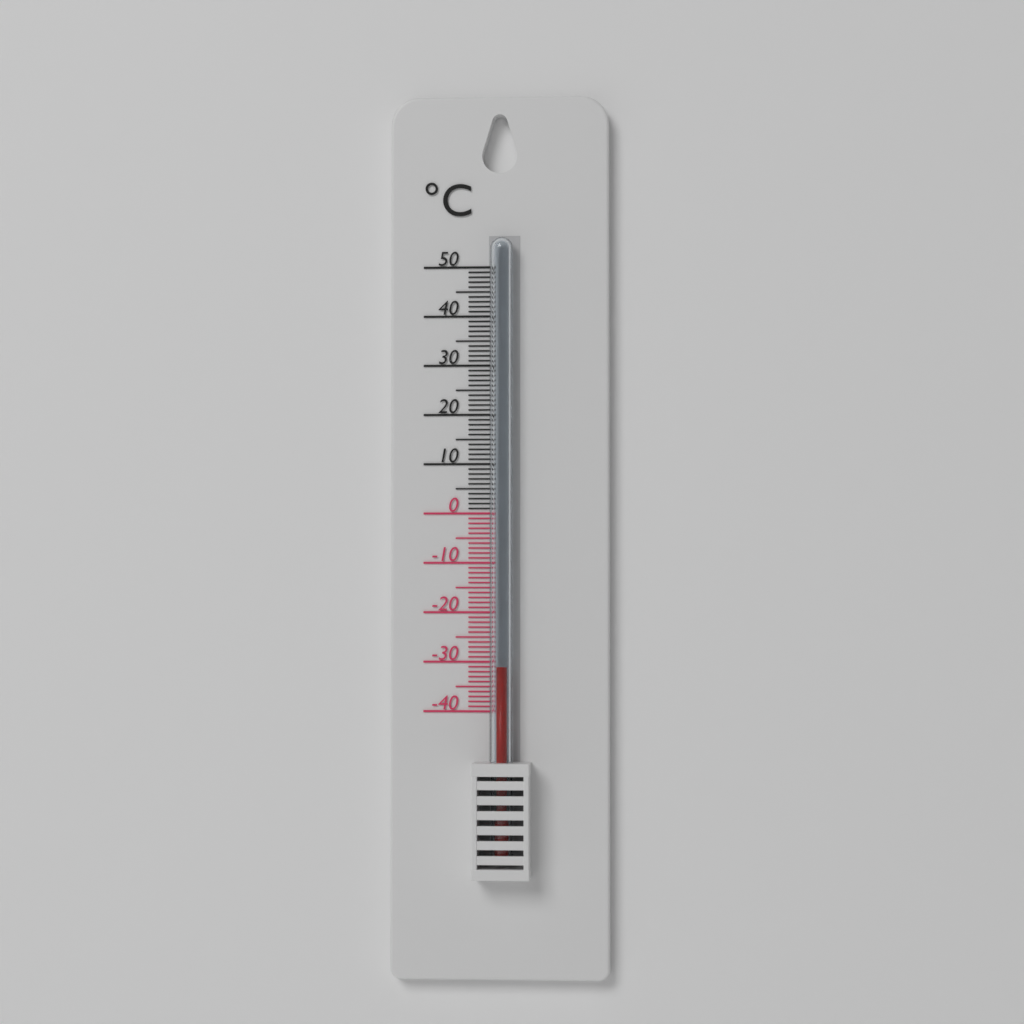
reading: -31 °C
